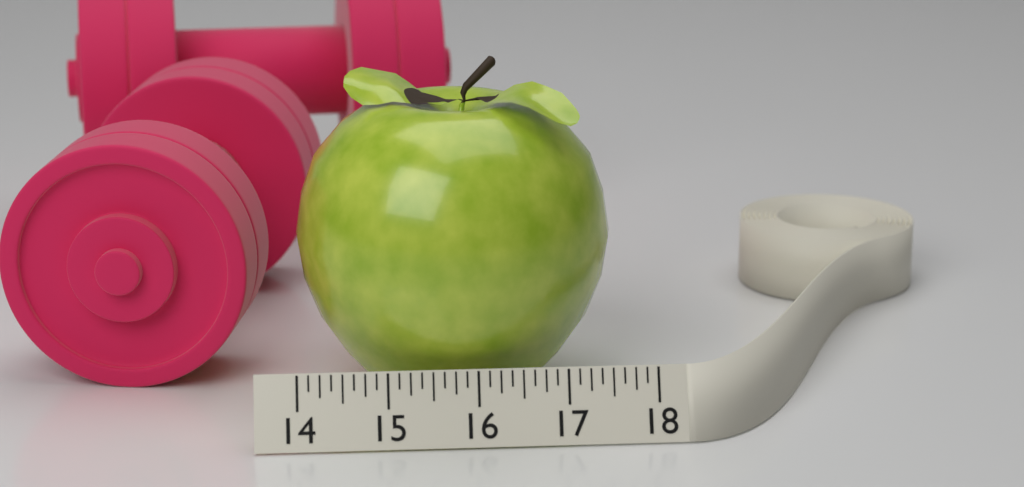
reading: 17.625 (no unit)
